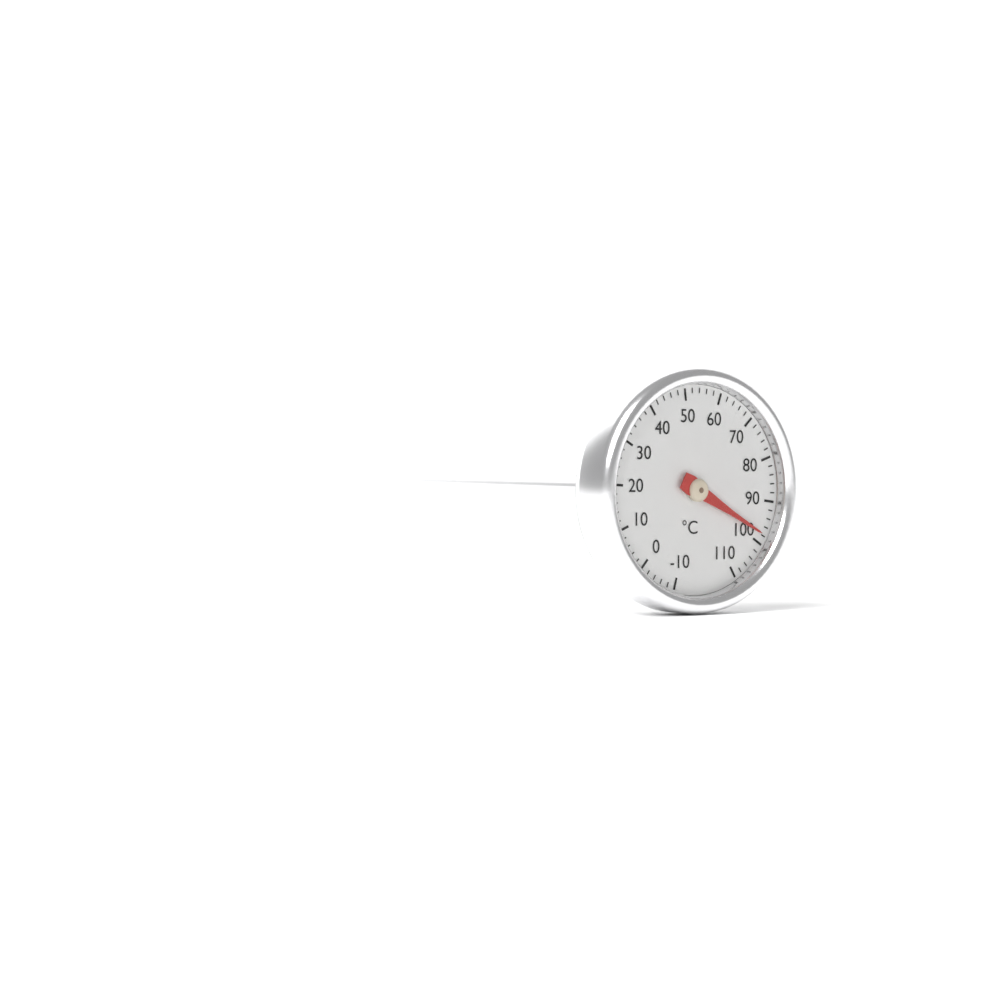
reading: 98 °C
